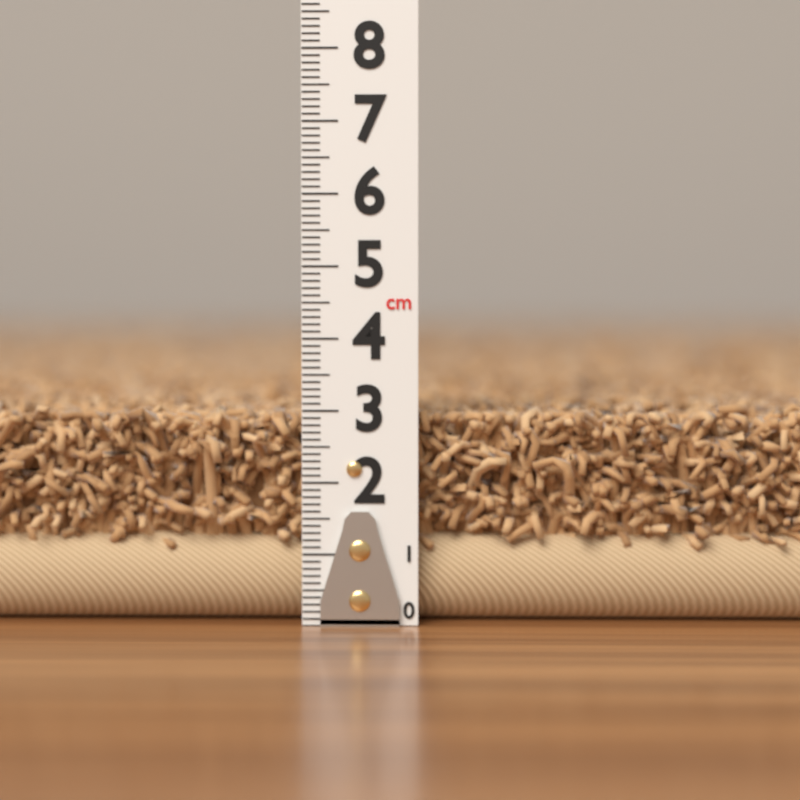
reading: 3.2 cm
